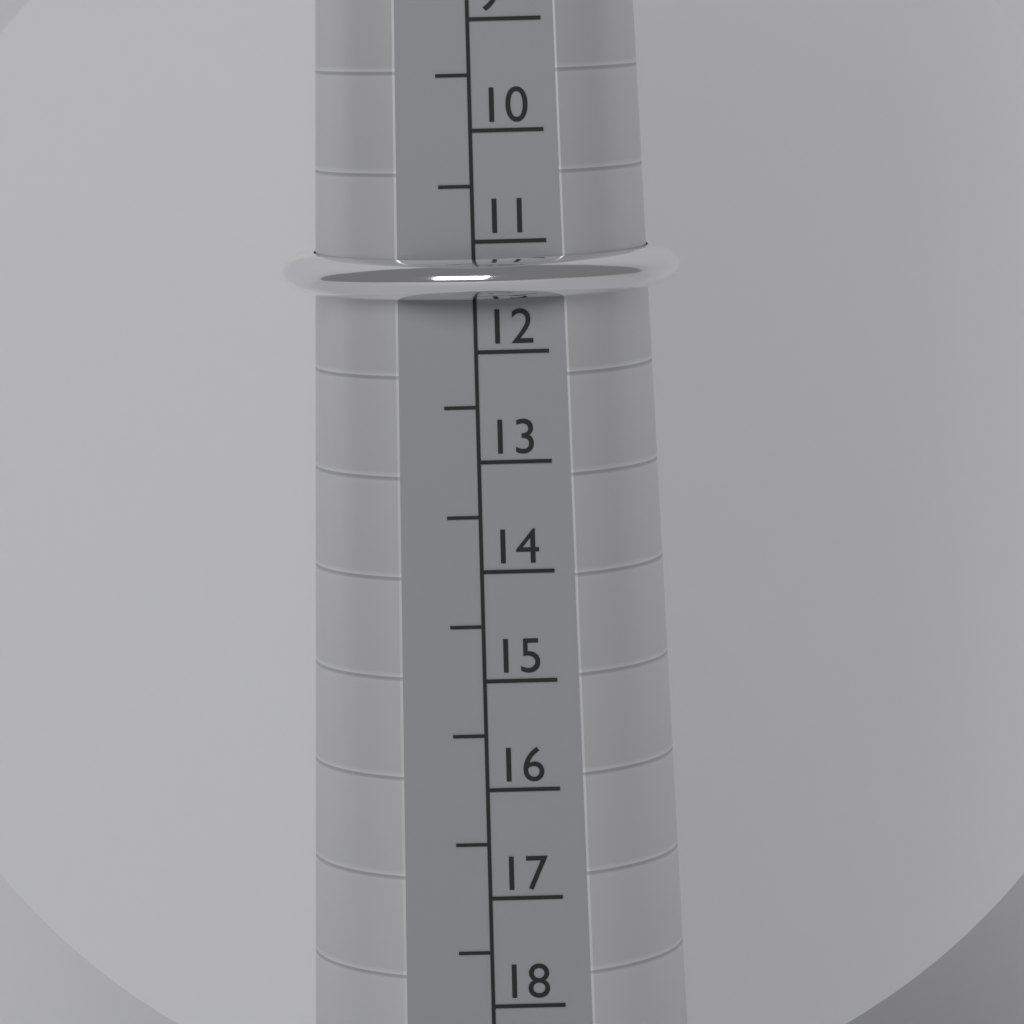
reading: 11.5 (no unit)
